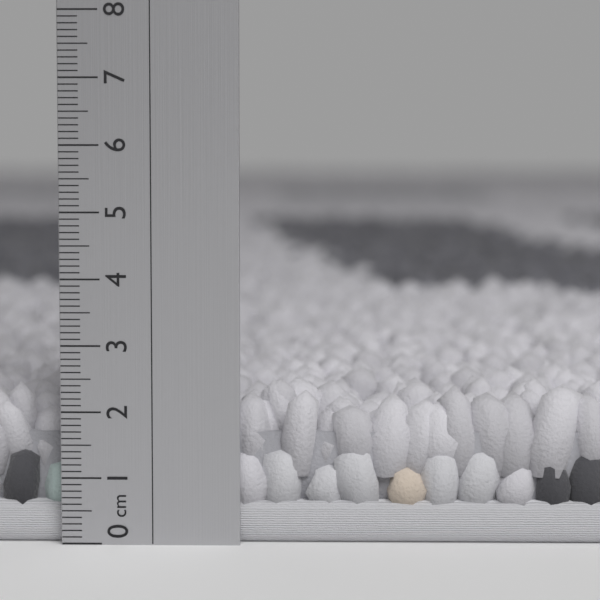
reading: 2.4 cm
